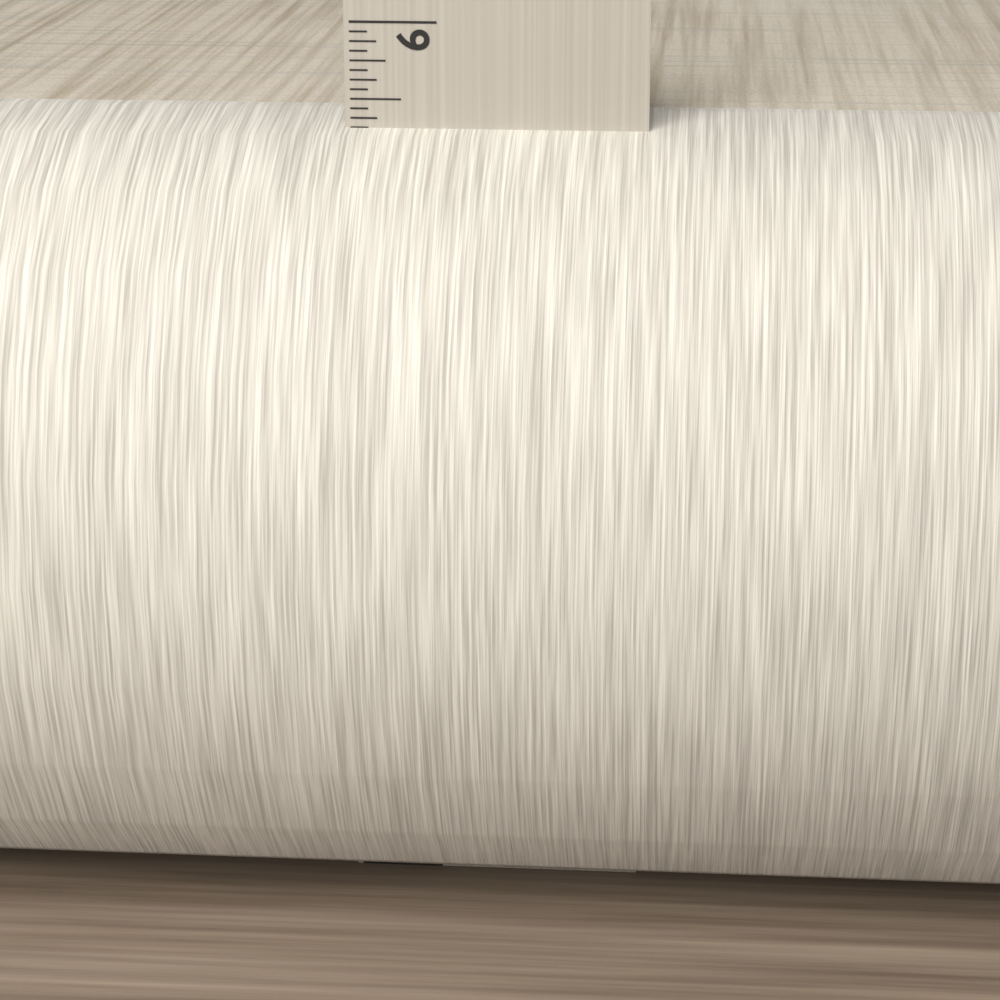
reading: 5.3750 in
